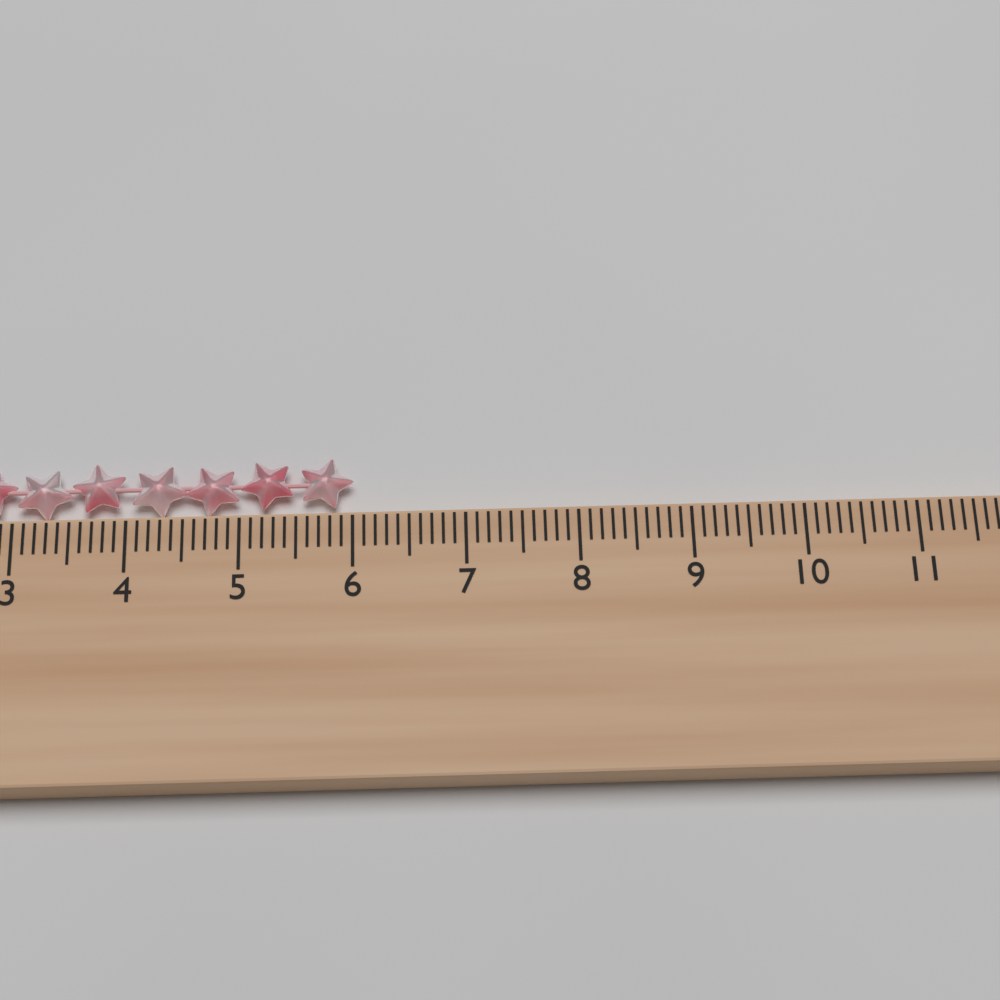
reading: 6.0 cm
